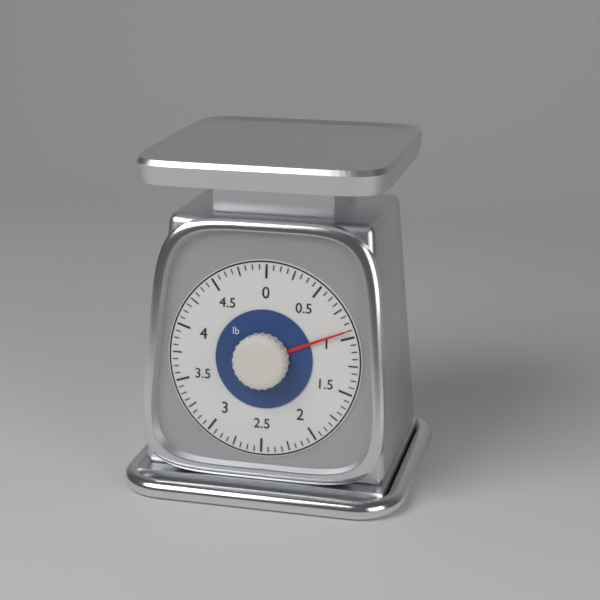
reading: 0.9375 lb
